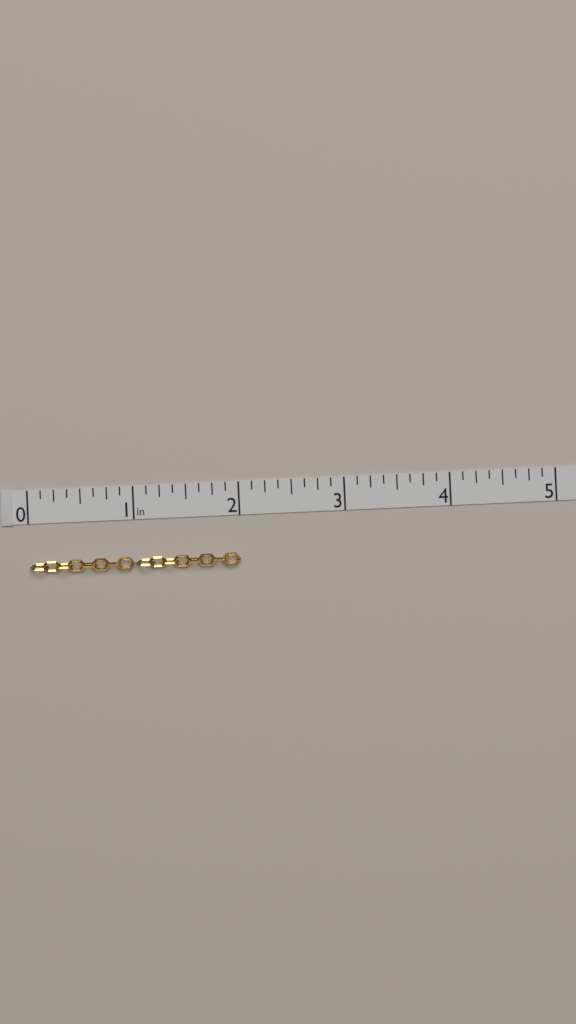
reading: 2.000 in
